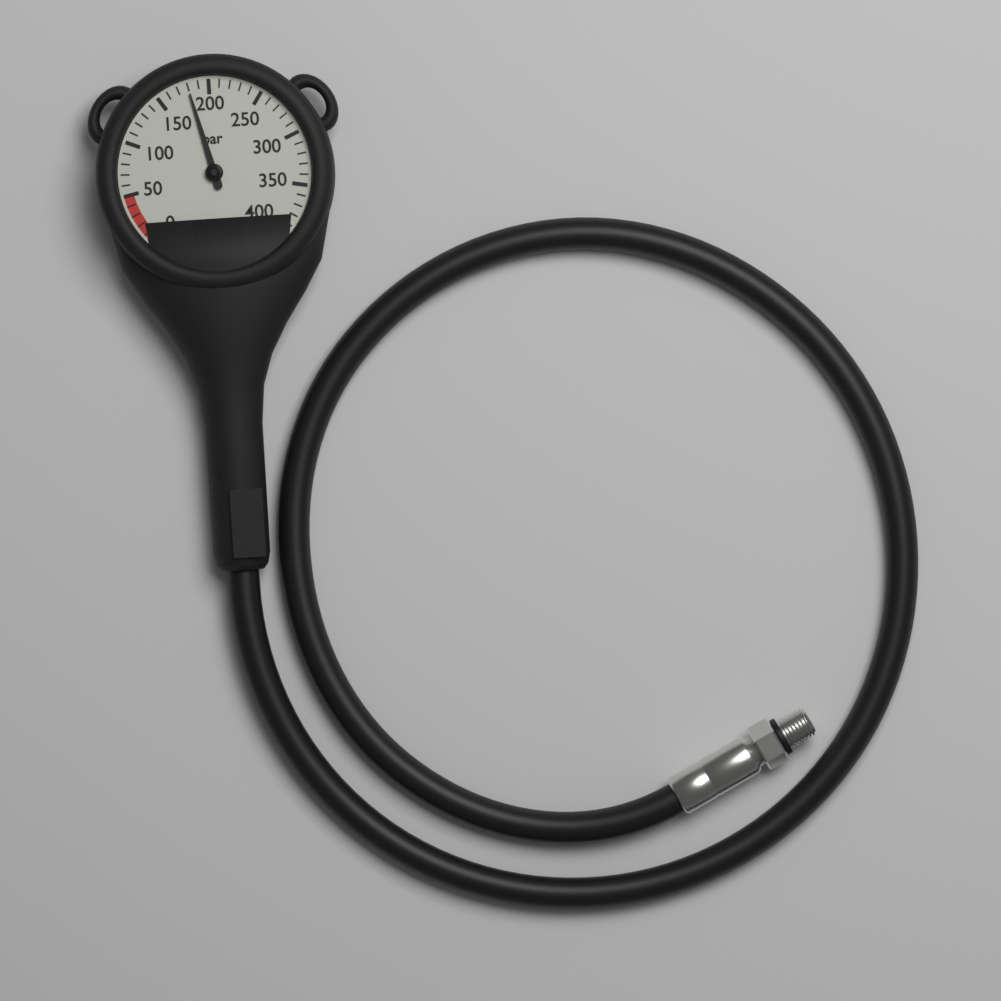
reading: 180 bar
